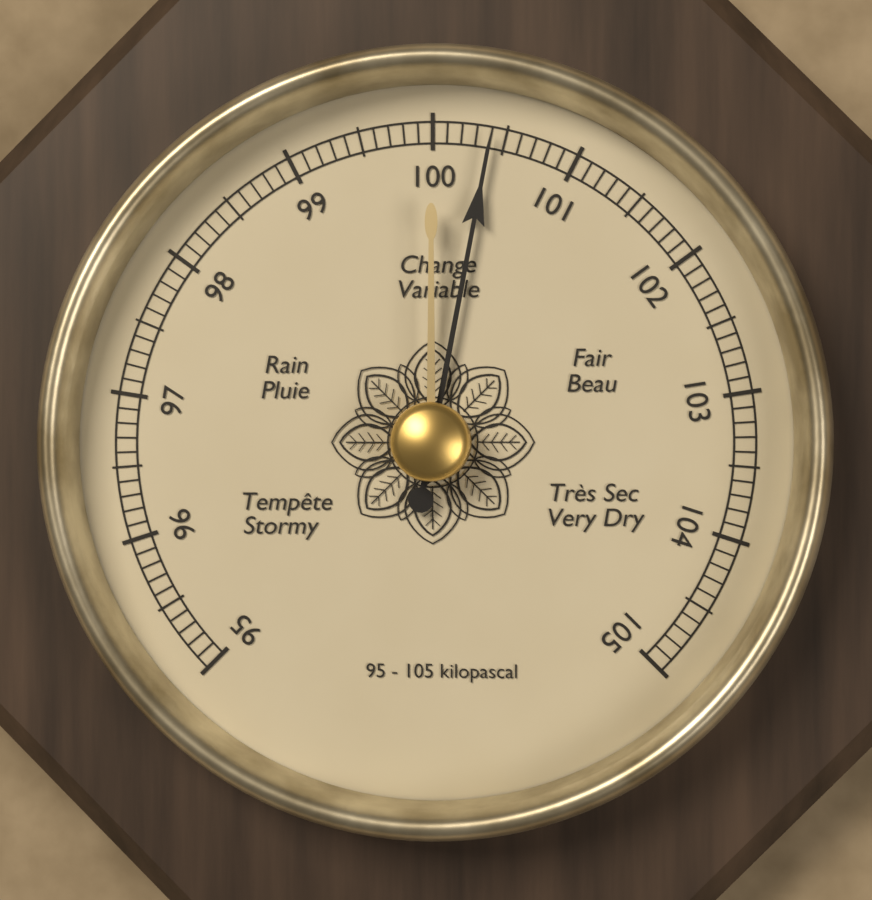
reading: 100.4 kPa
